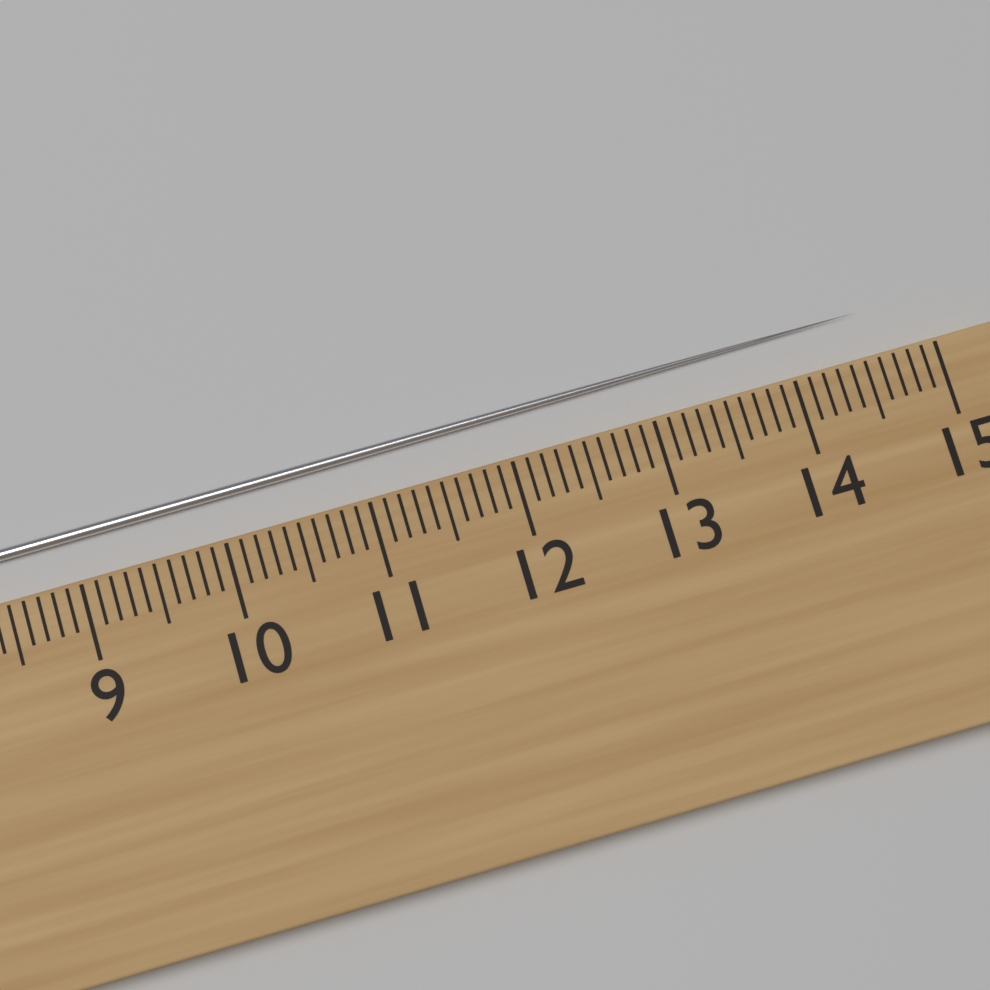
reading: 14.6 cm
